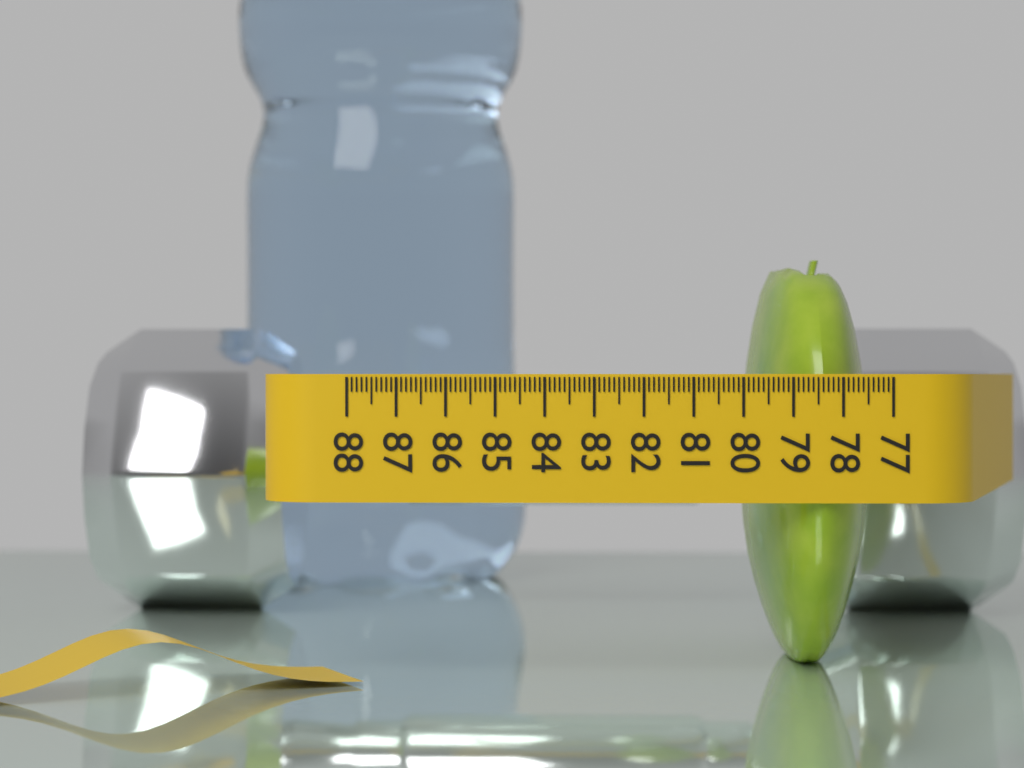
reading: 79.7 (no unit)
